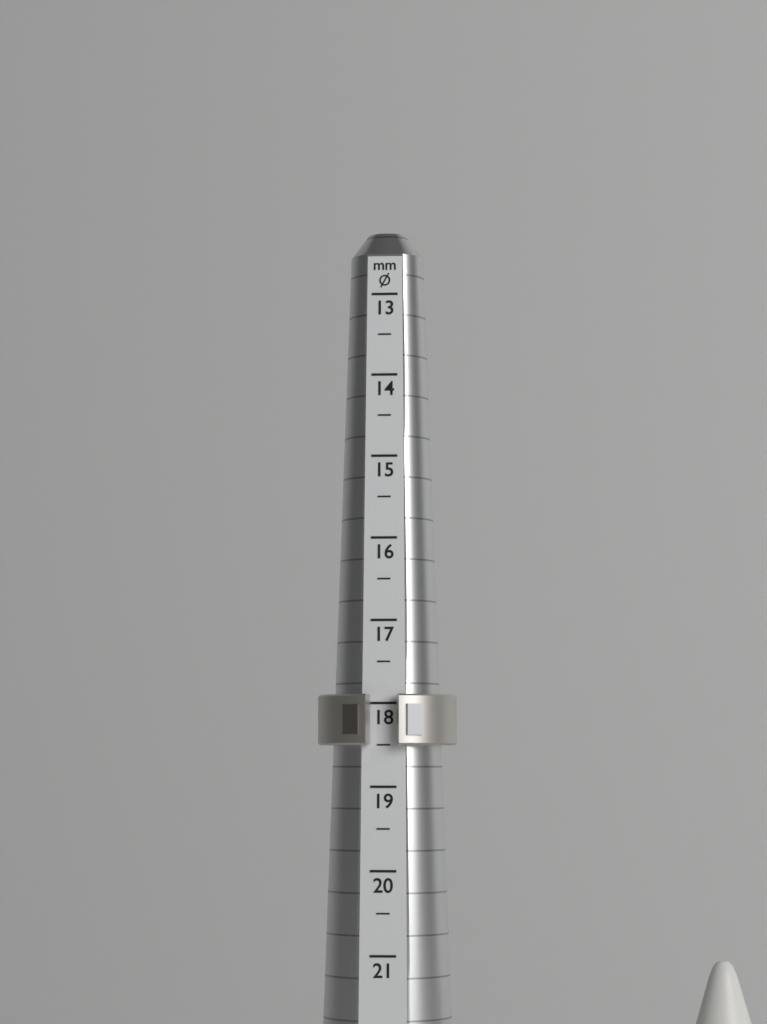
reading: 18.5 mm
